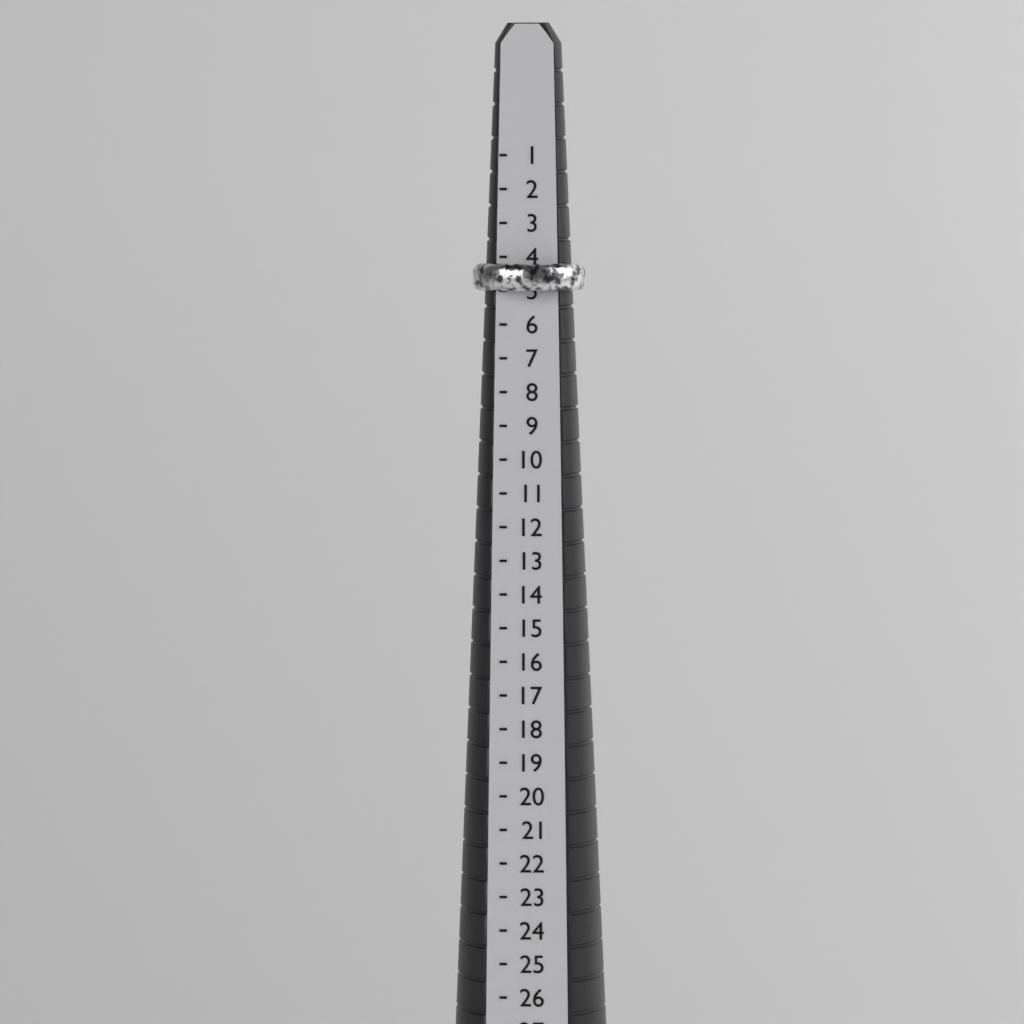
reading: 5 (no unit)
